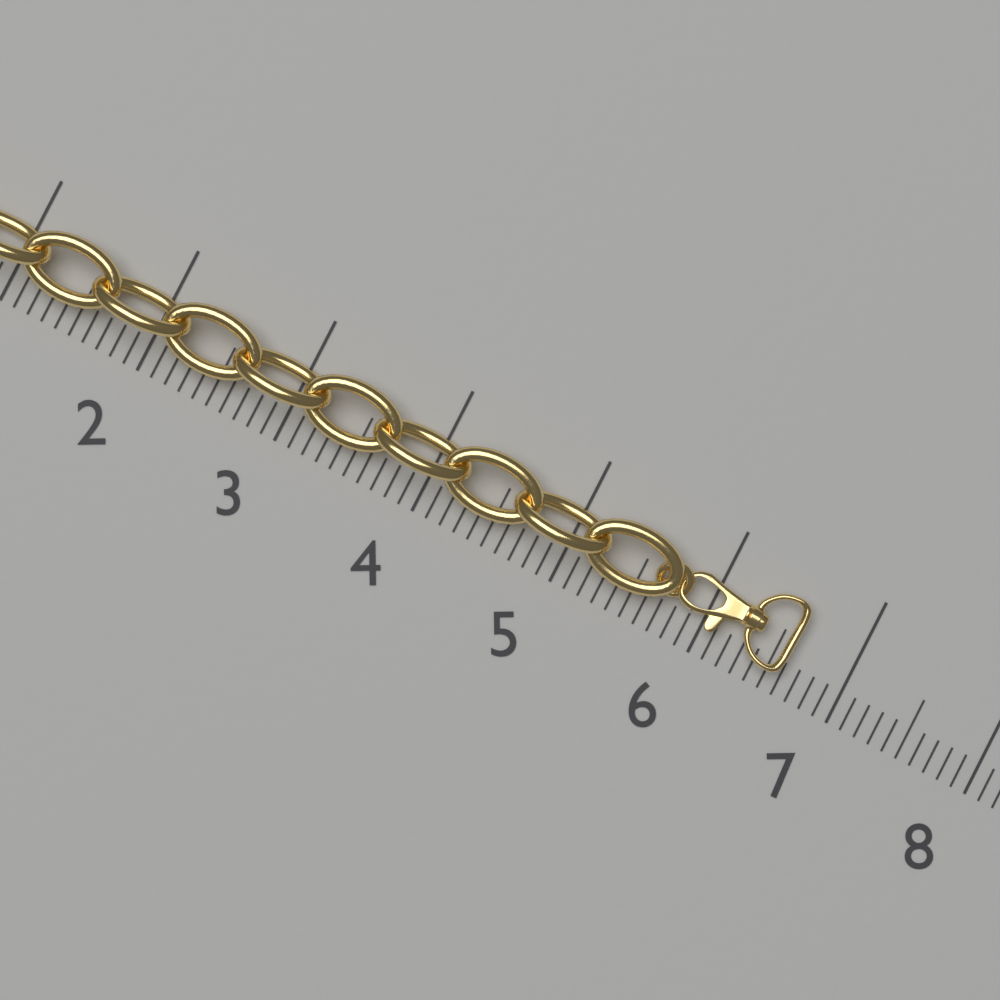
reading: 6.6 (no unit)
